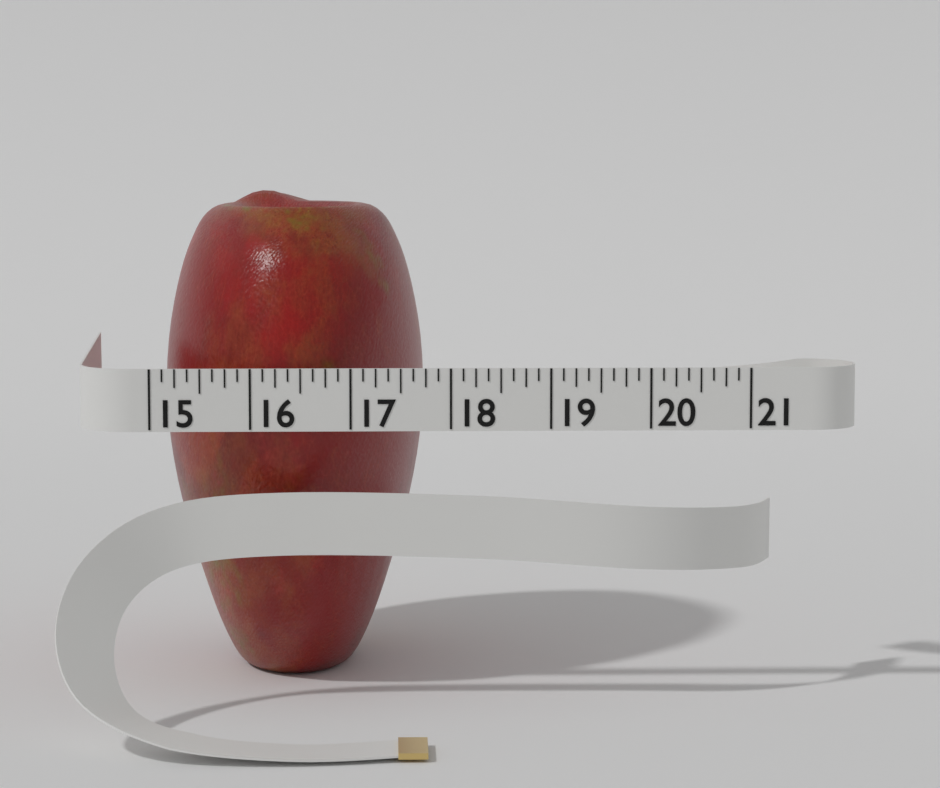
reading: 17.750 (no unit)
